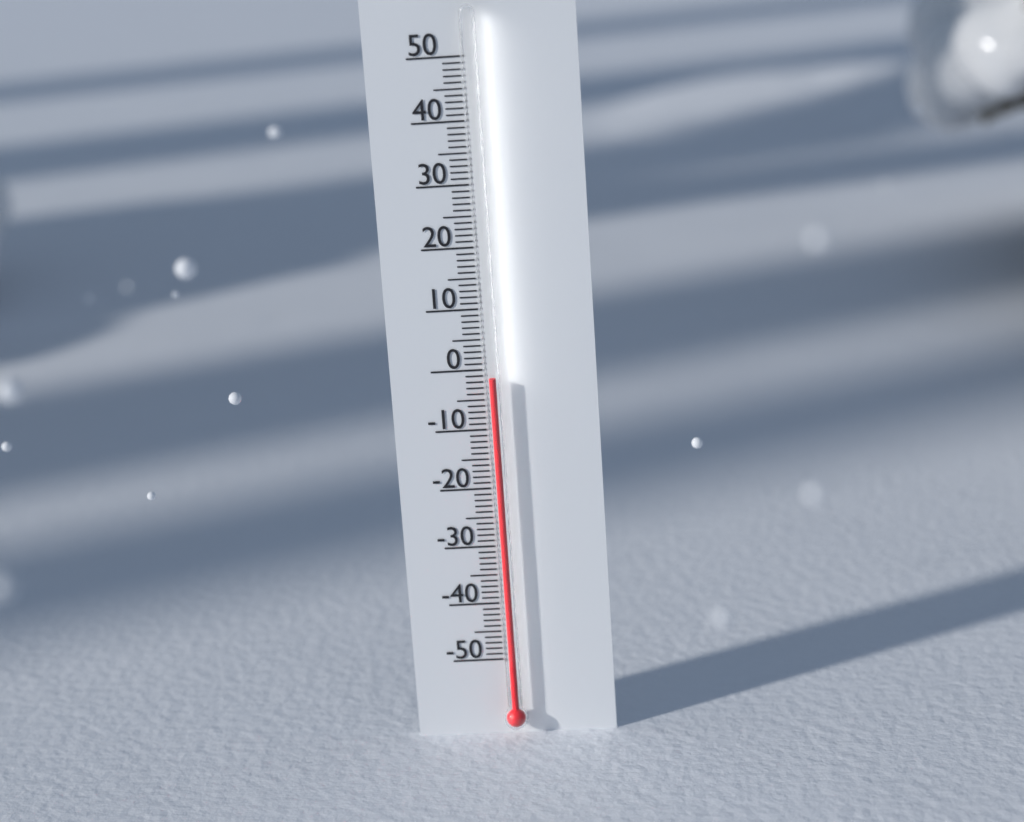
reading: -1 (no unit)
